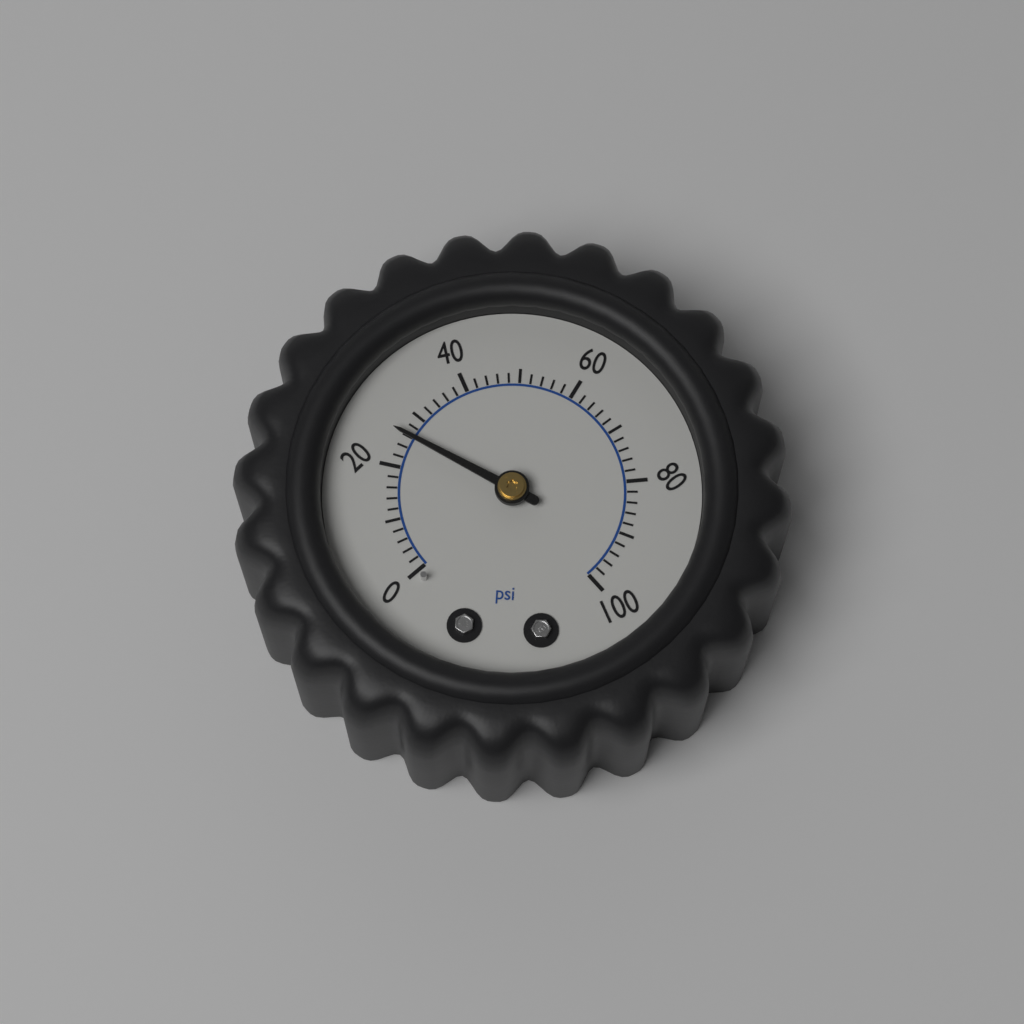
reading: 26 psi
